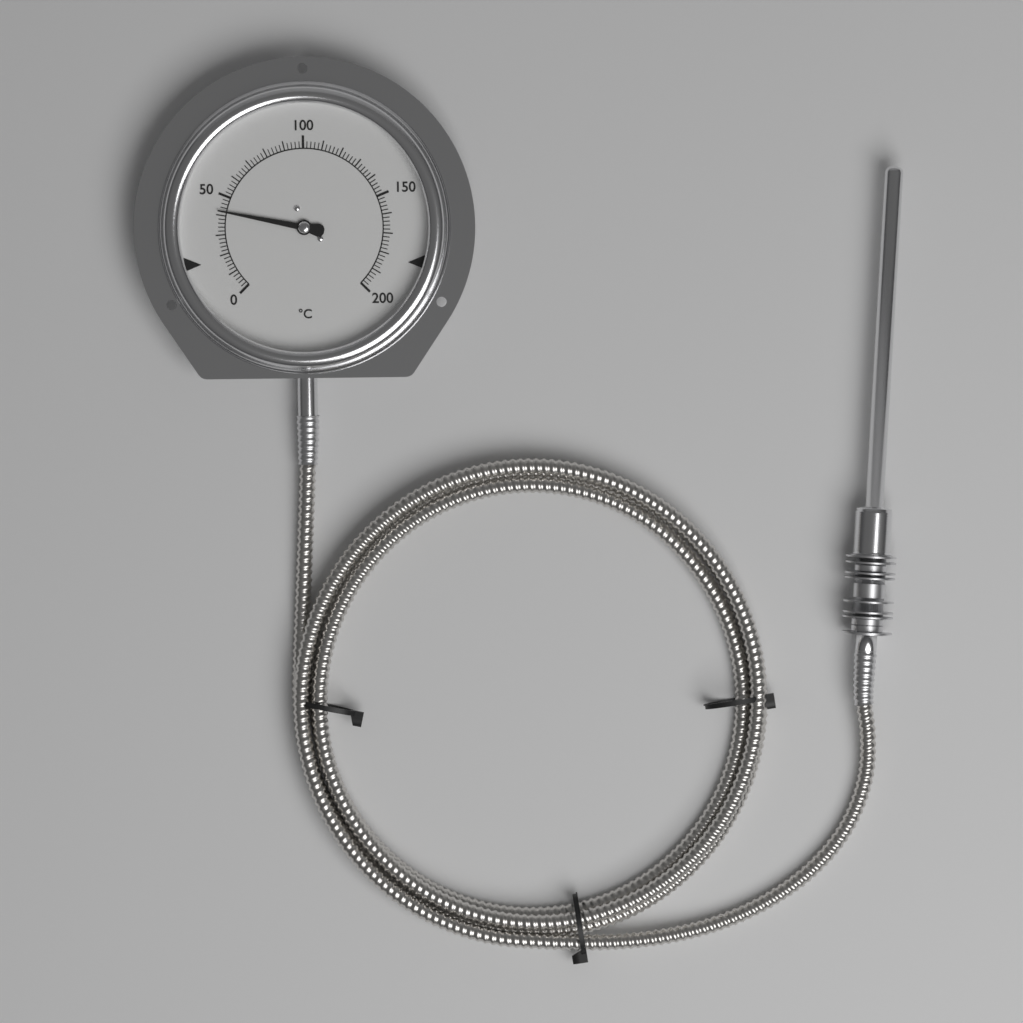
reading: 42 °C
